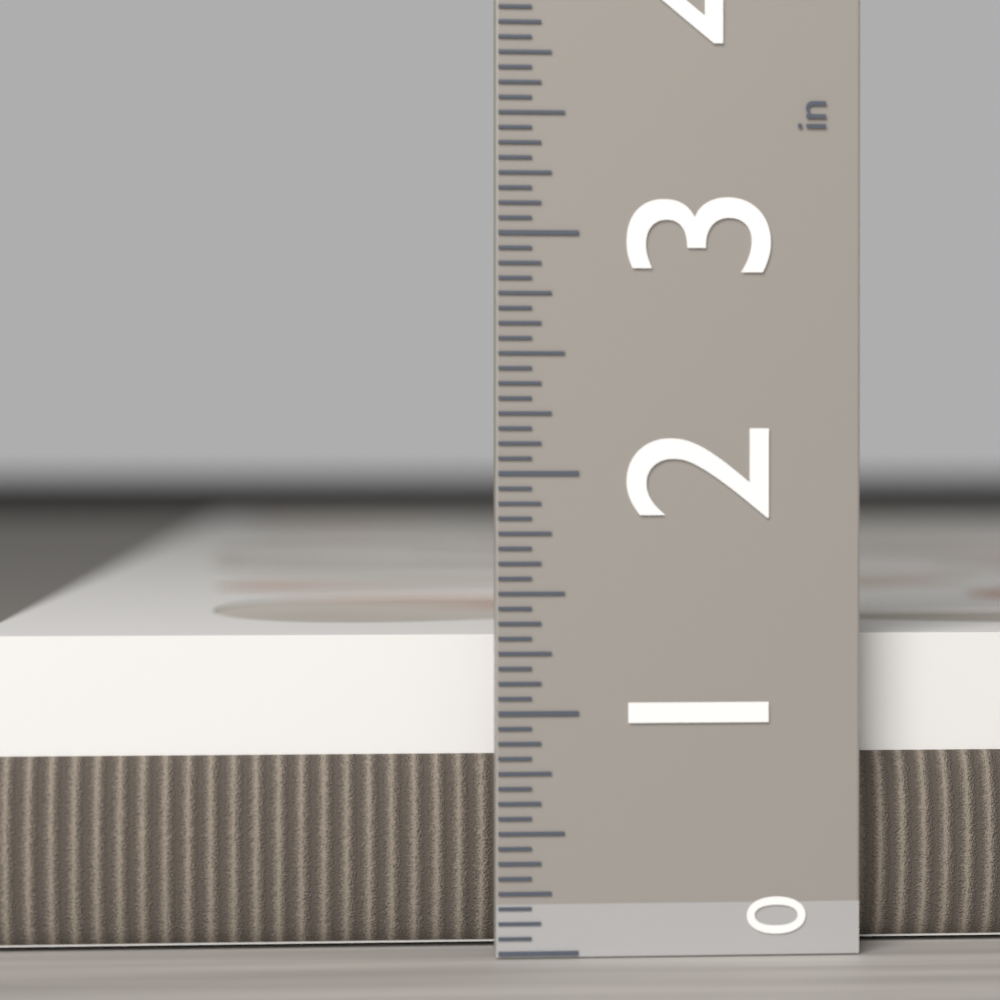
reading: 1.3125 in
